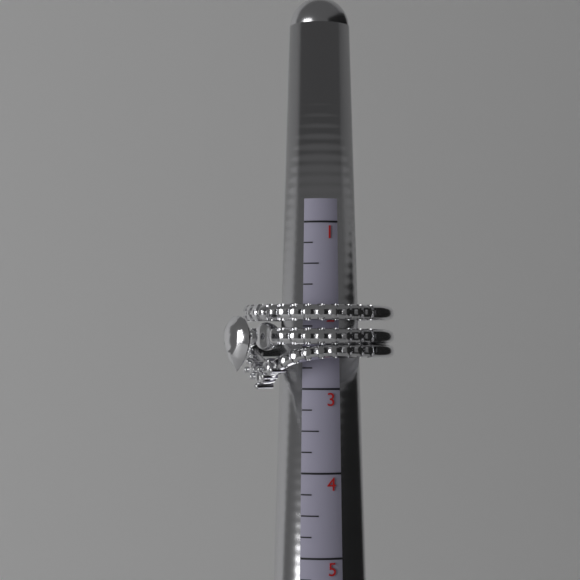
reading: 3.00 (no unit)
